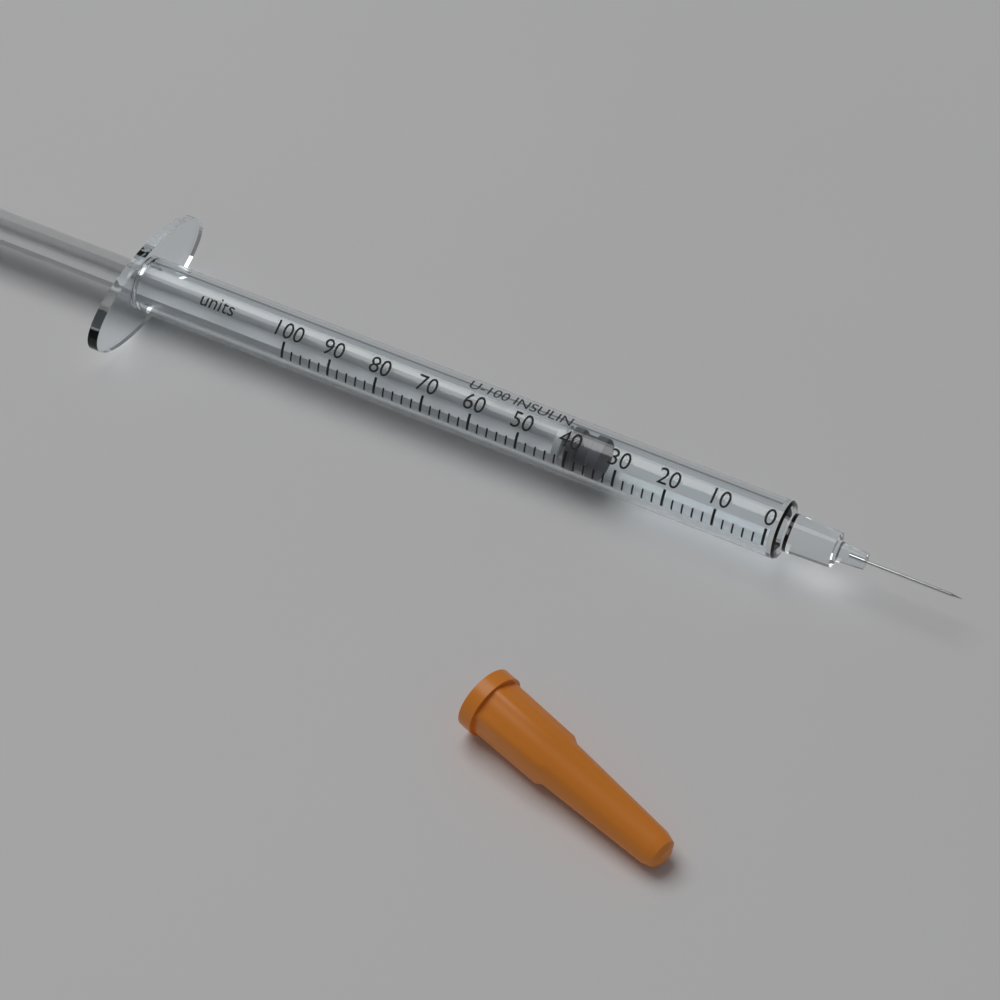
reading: 34 units
